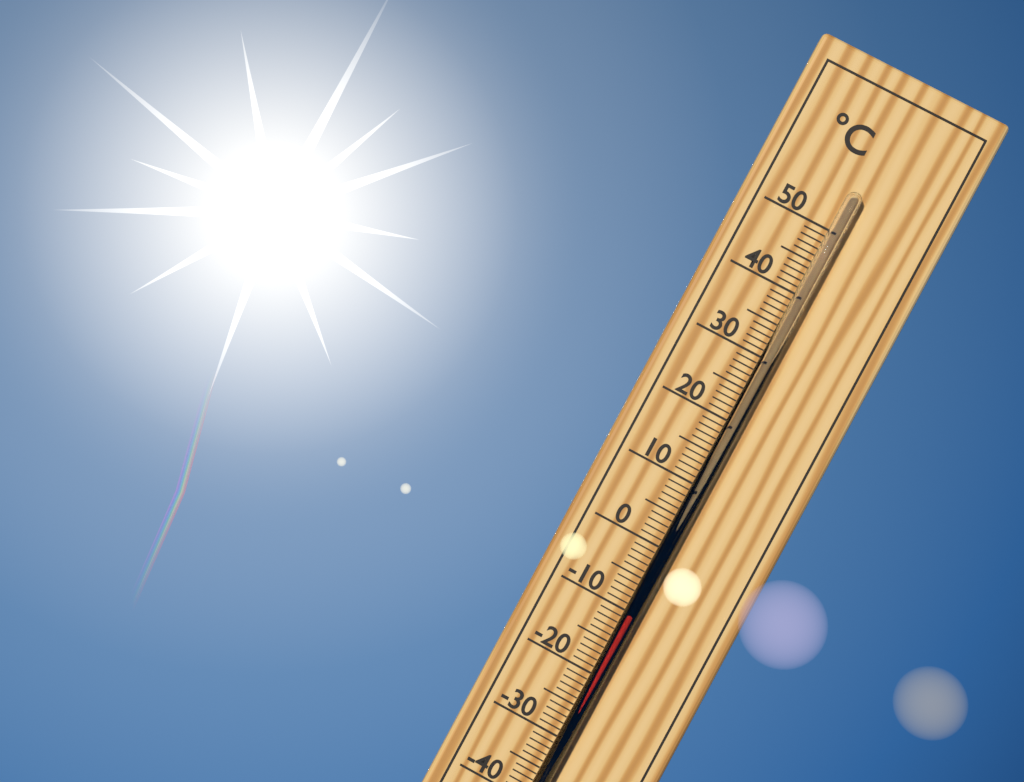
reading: -10 °C
